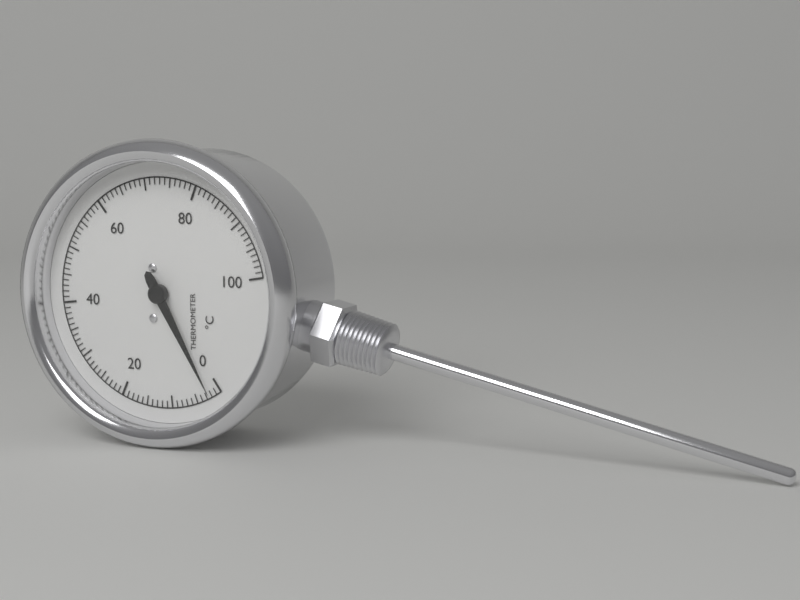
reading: 2 °C
